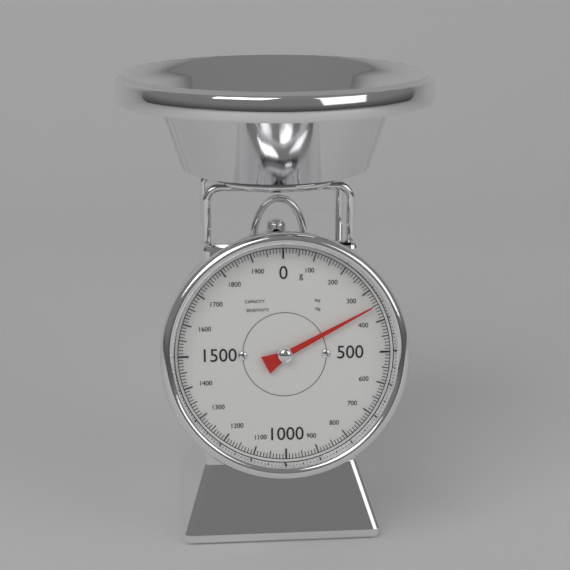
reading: 350 g
